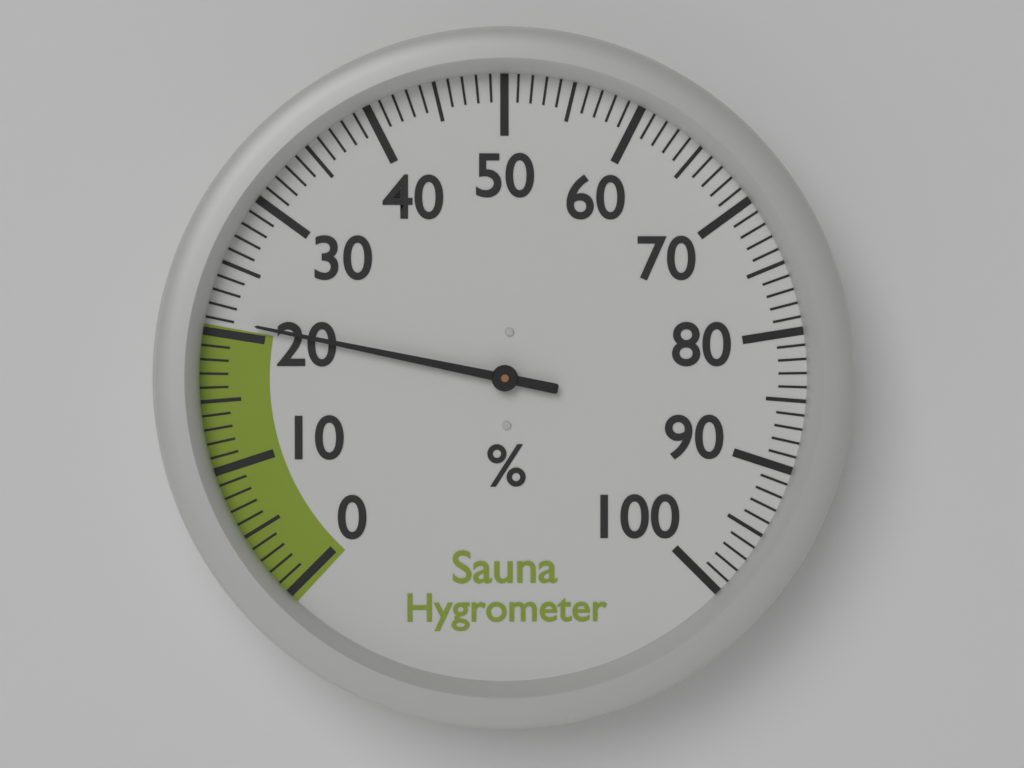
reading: 21 %
